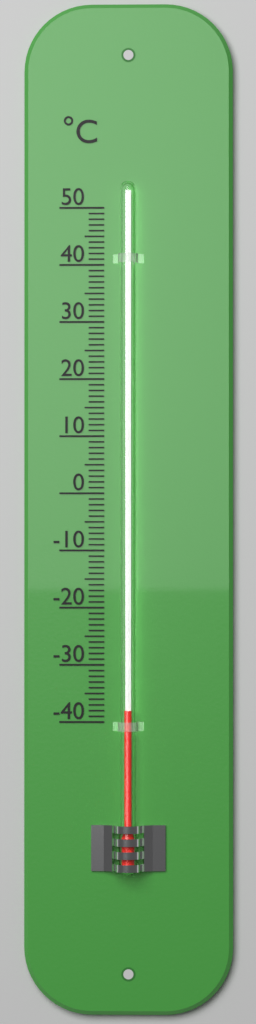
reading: -38 °C
